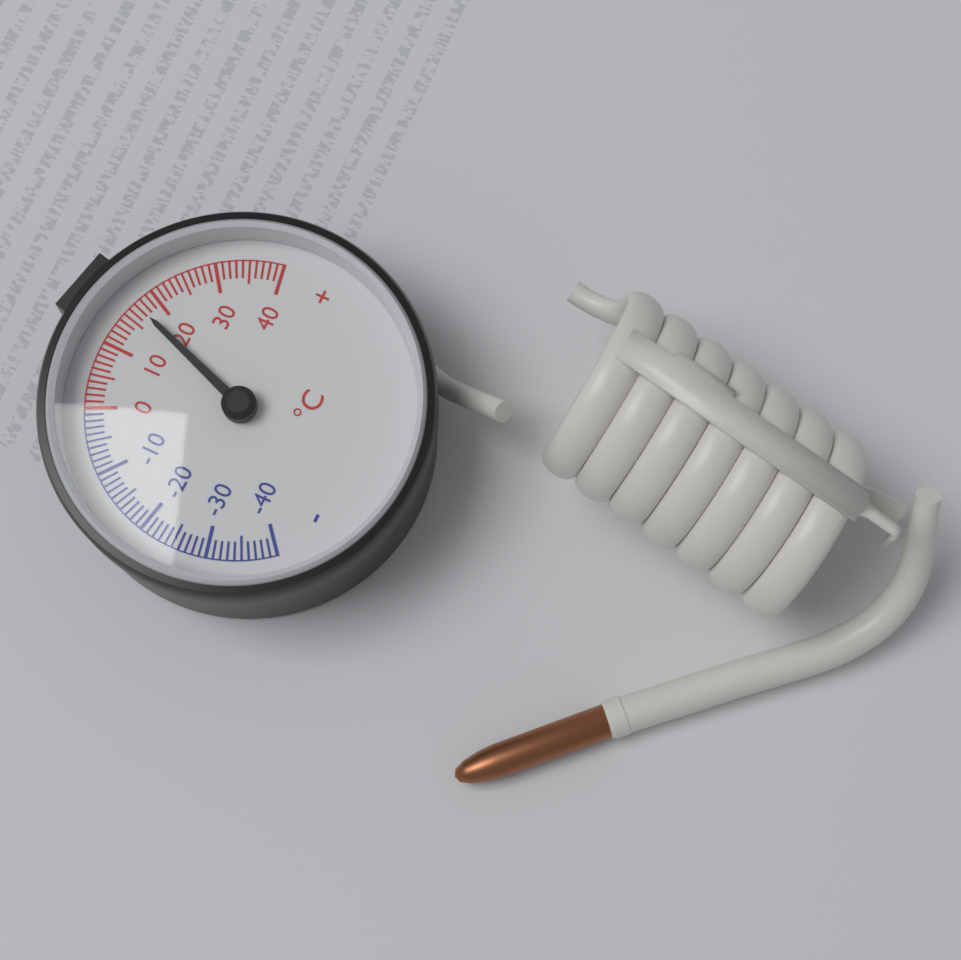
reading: 17 °C
